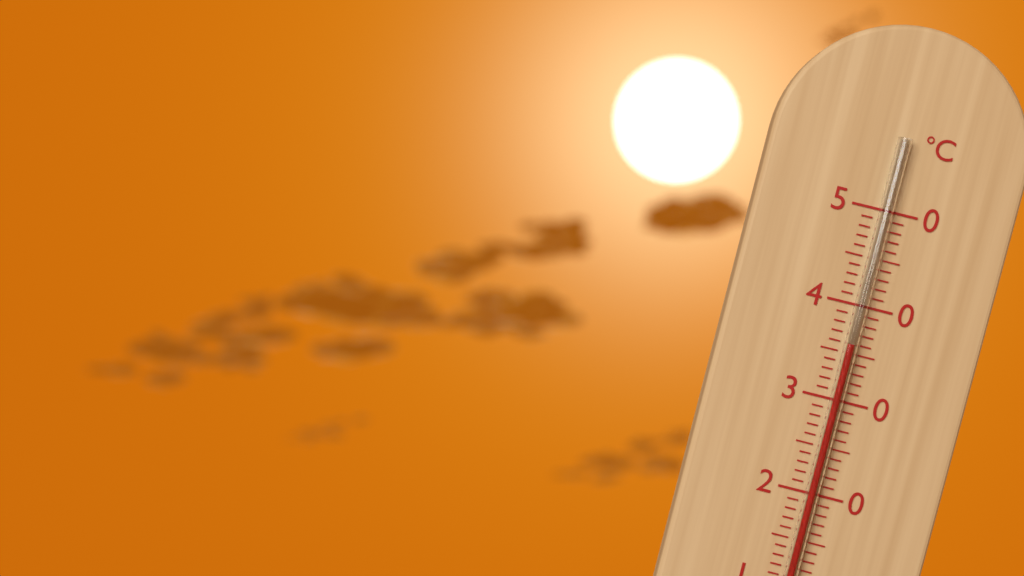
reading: 36 °C
